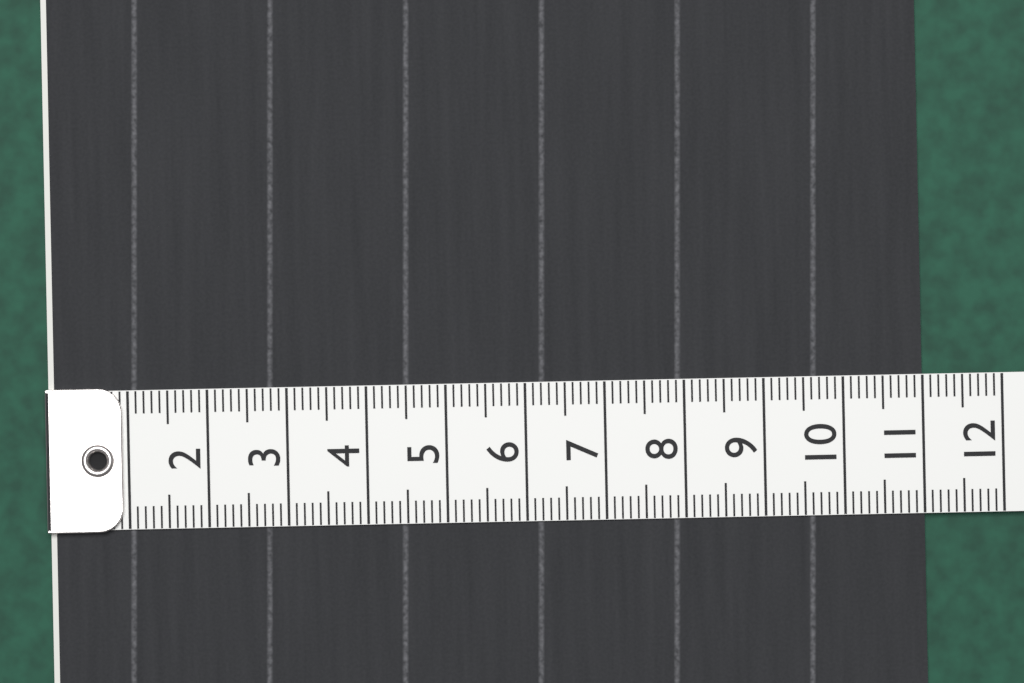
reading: 11.0 (no unit)
